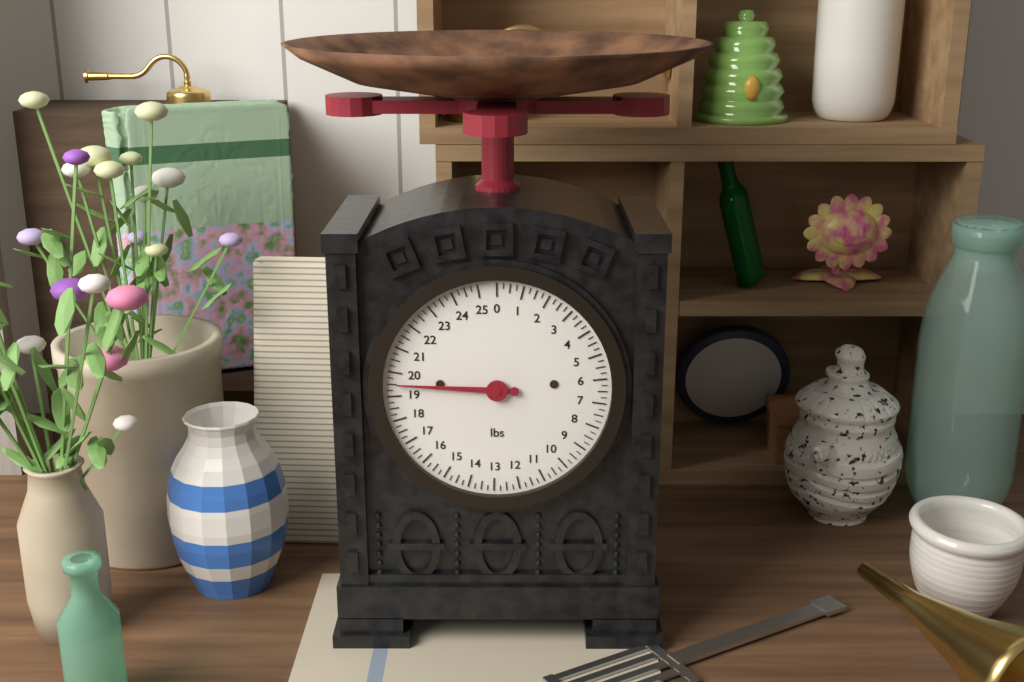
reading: 19.50 lbs
